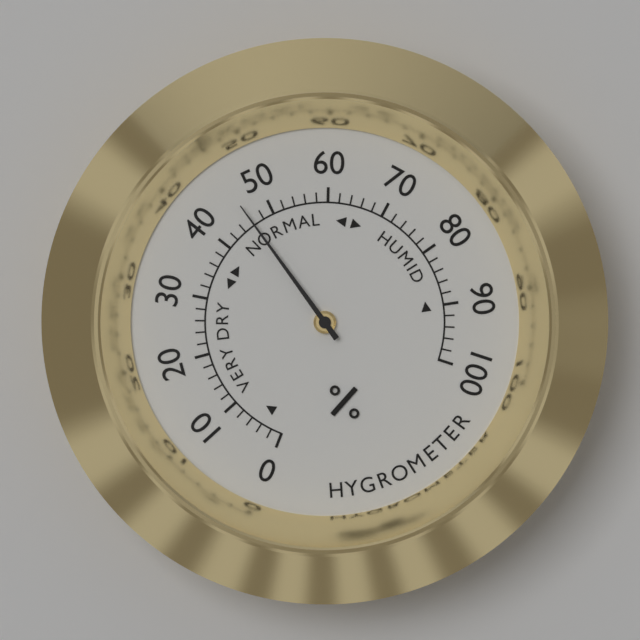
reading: 46 %
